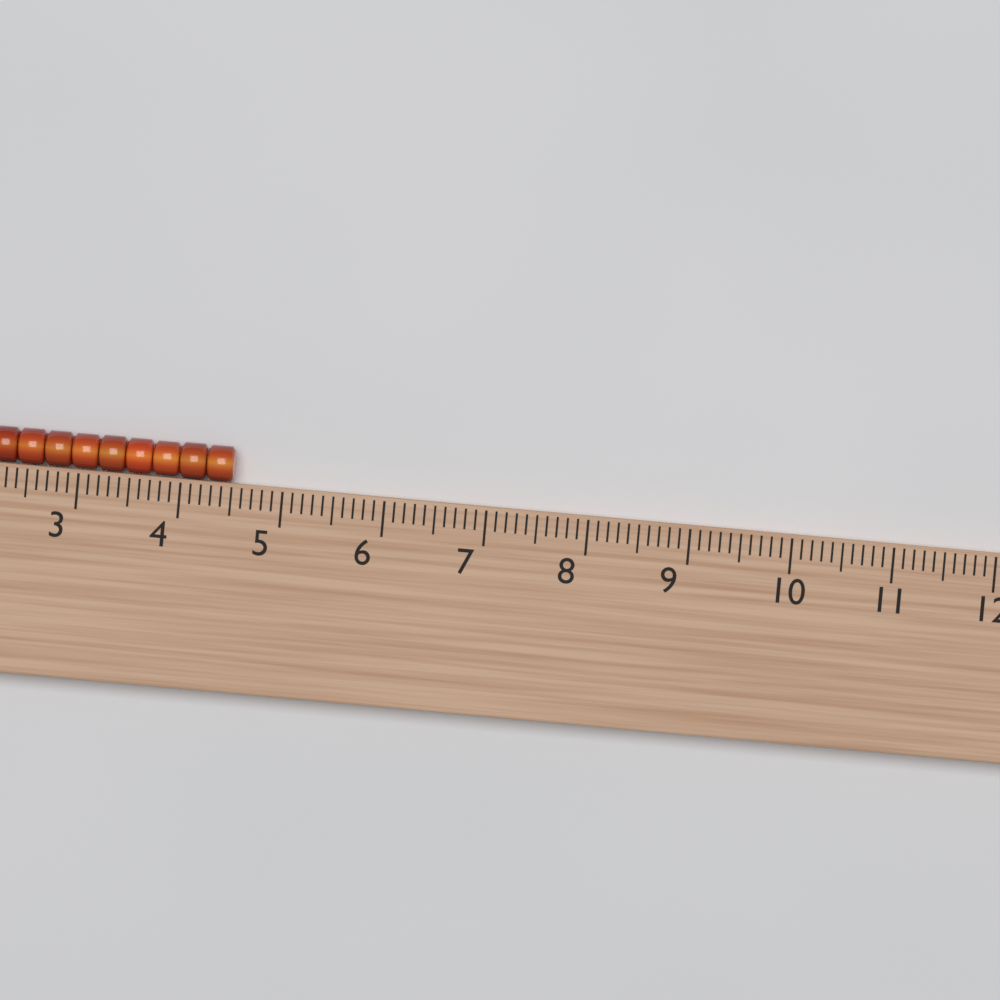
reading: 4.5 (no unit)
